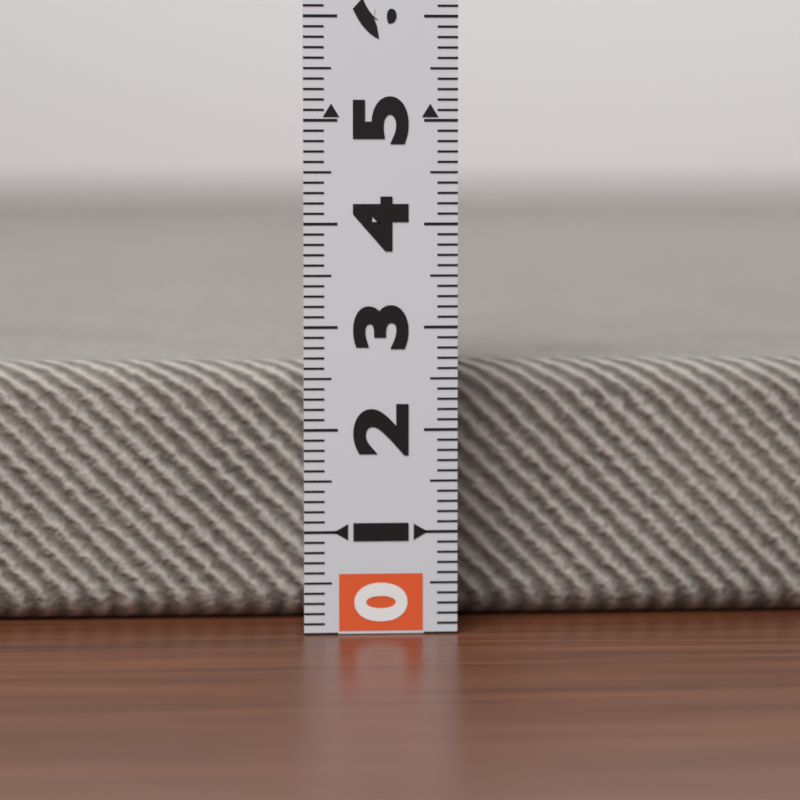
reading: 2.6 (no unit)
